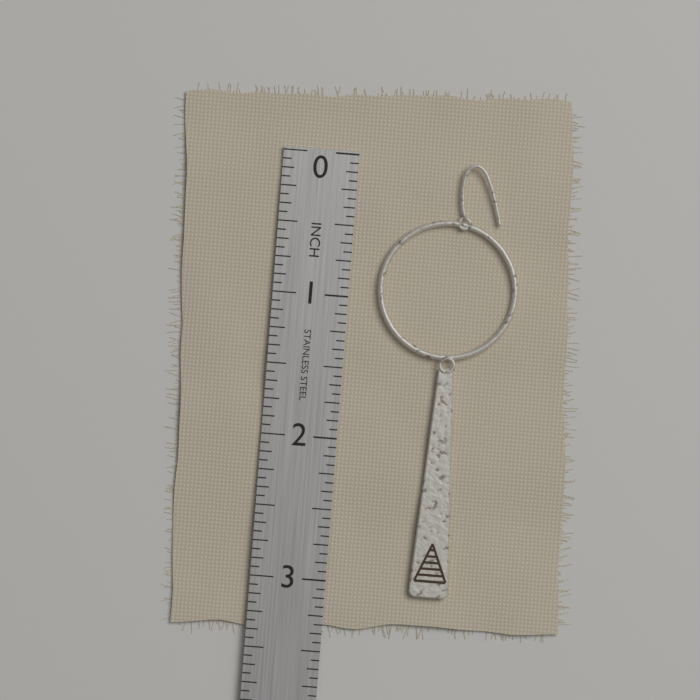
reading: 3.0625 in
